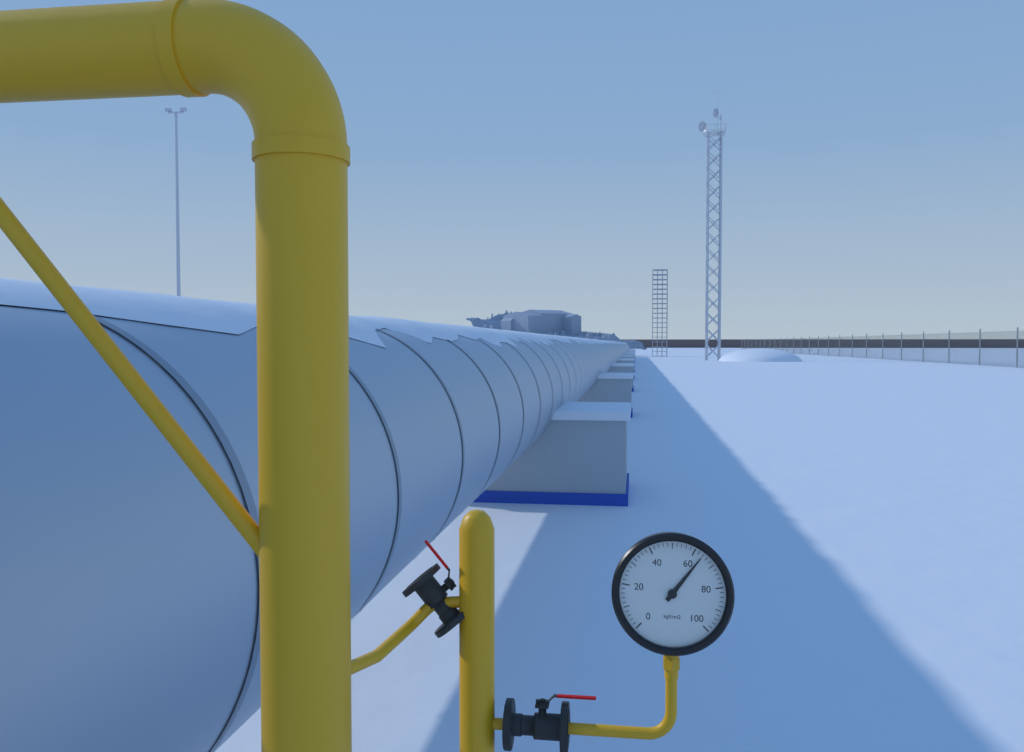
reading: 64 kgf/cm2
